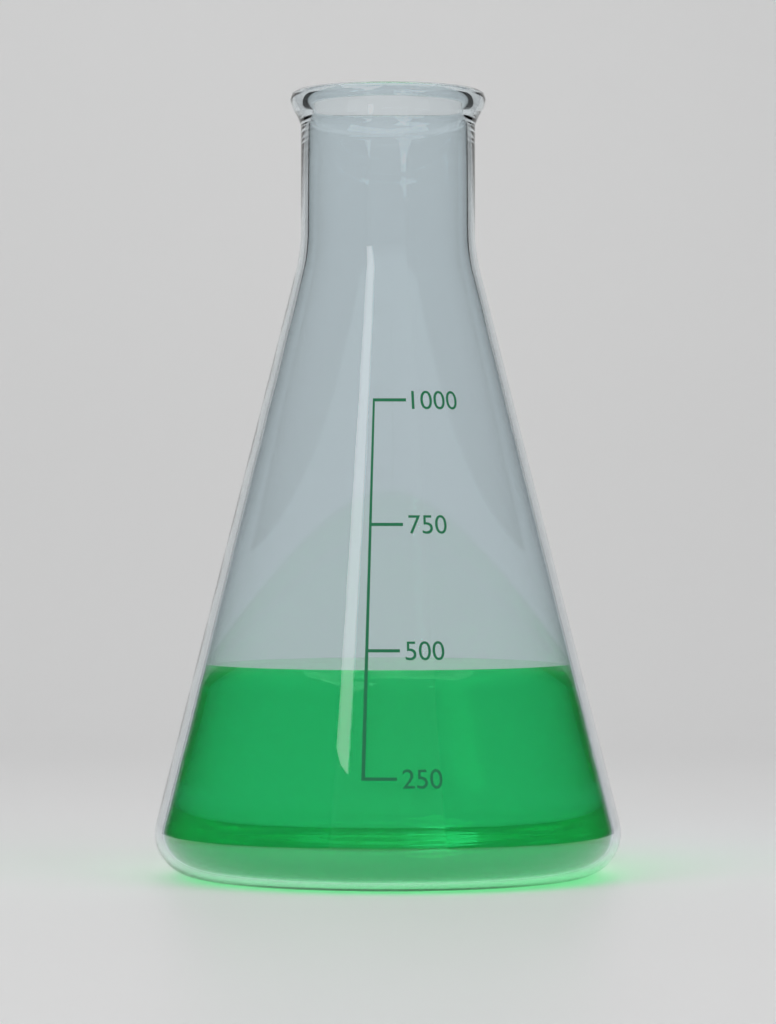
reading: 460 (no unit)
